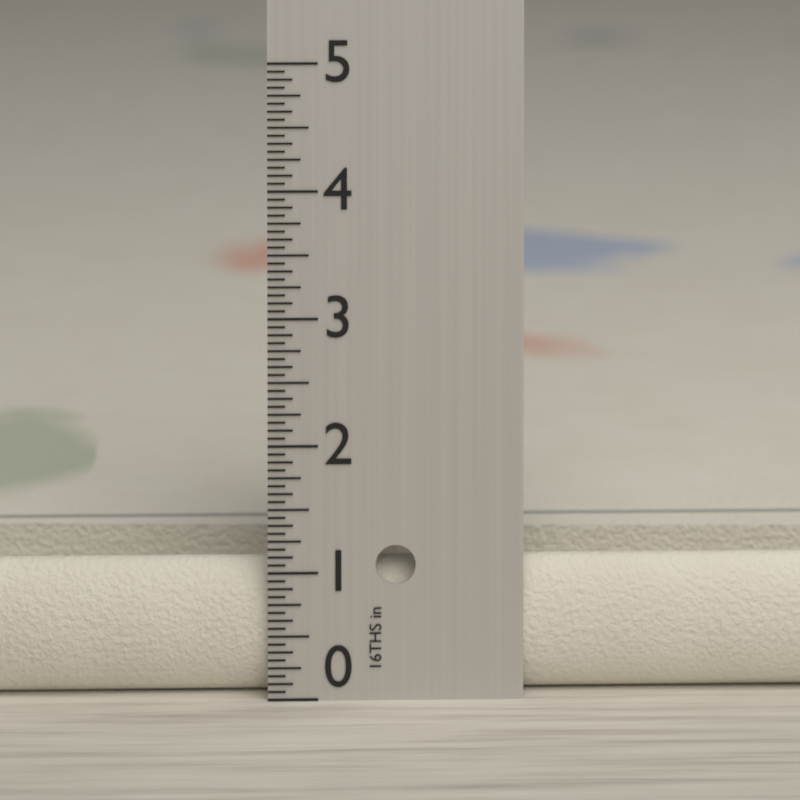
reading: 1.0625 in
